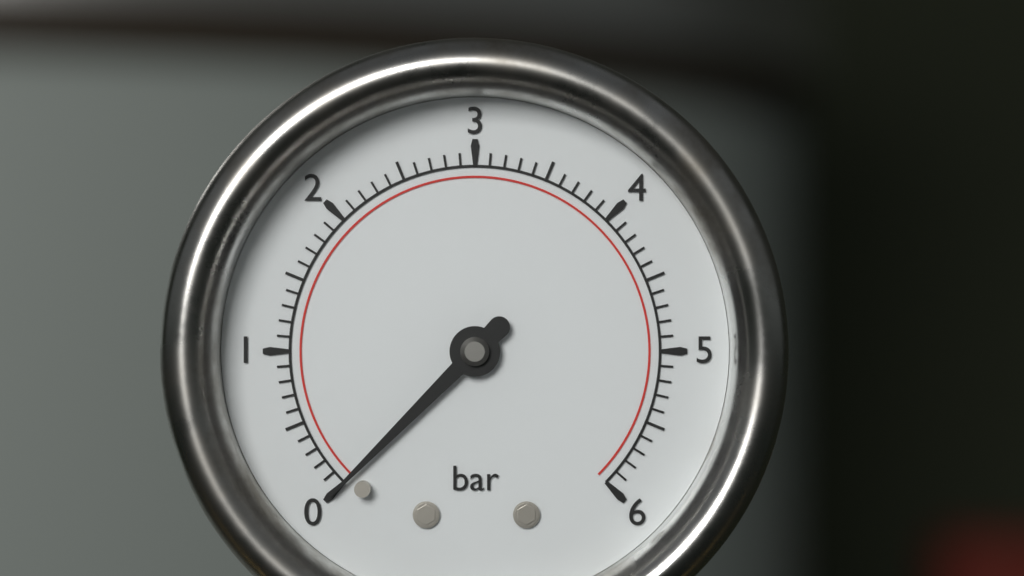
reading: 0.0 bar
